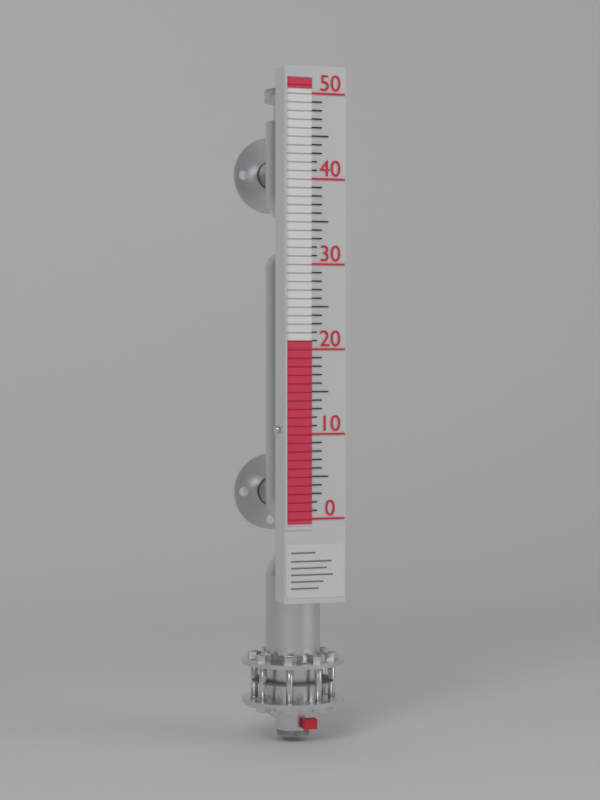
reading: 21 (no unit)
